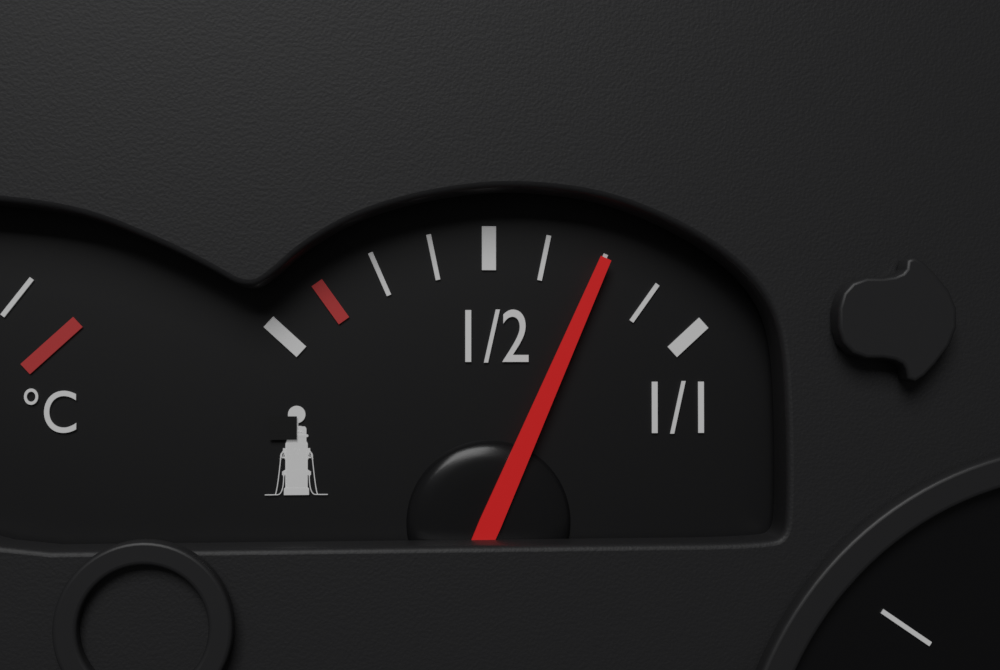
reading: 0.750 (no unit)
